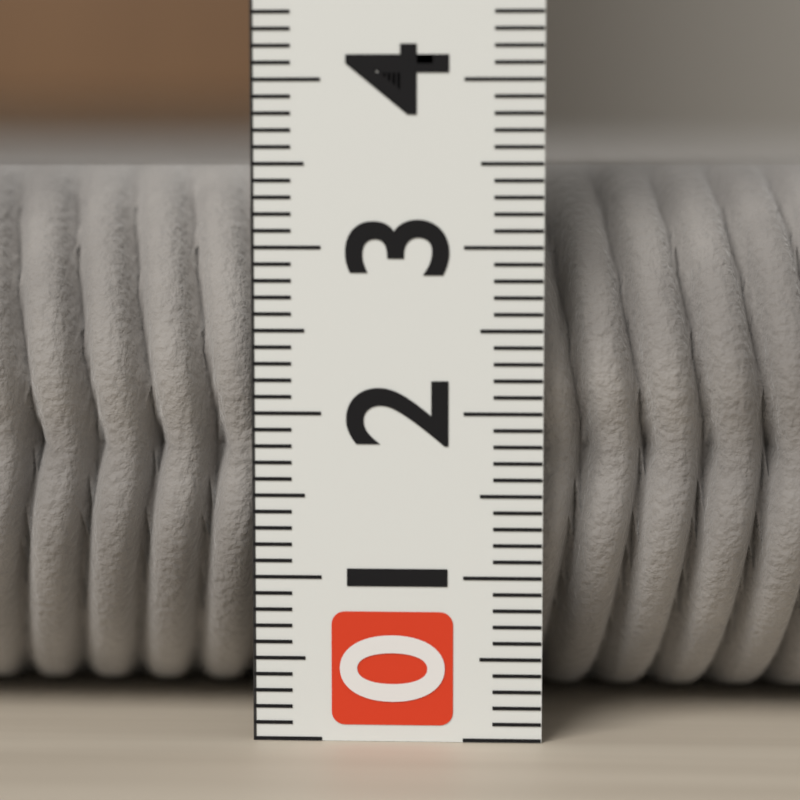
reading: 3.5 (no unit)
